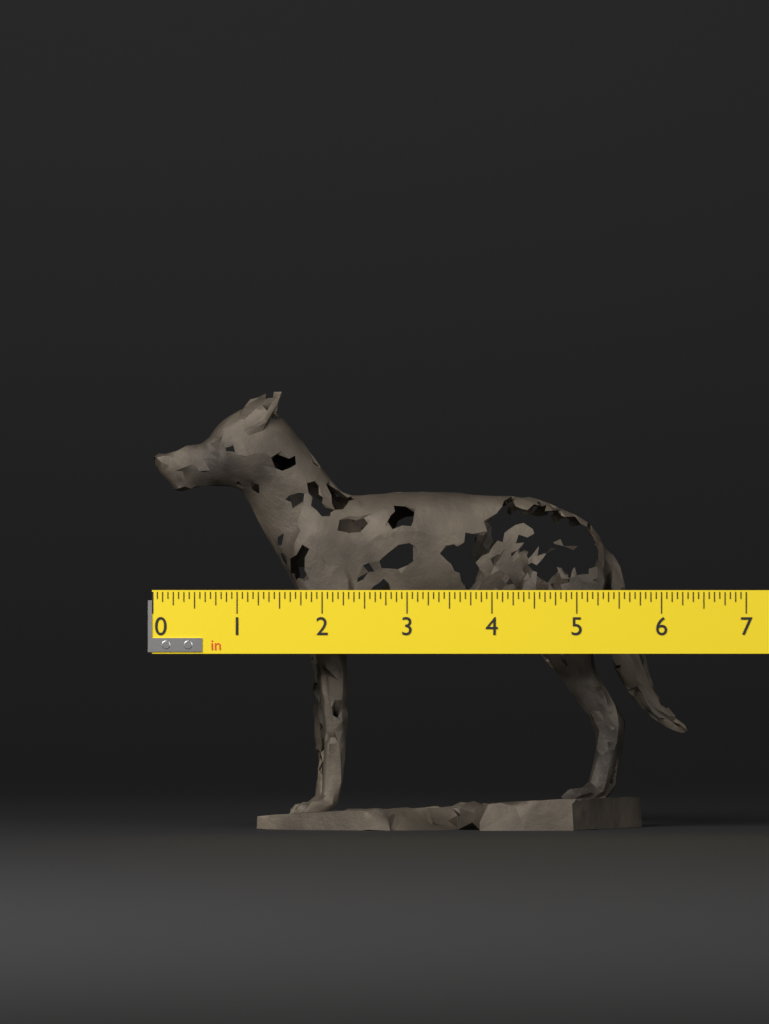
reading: 6.3750 in
